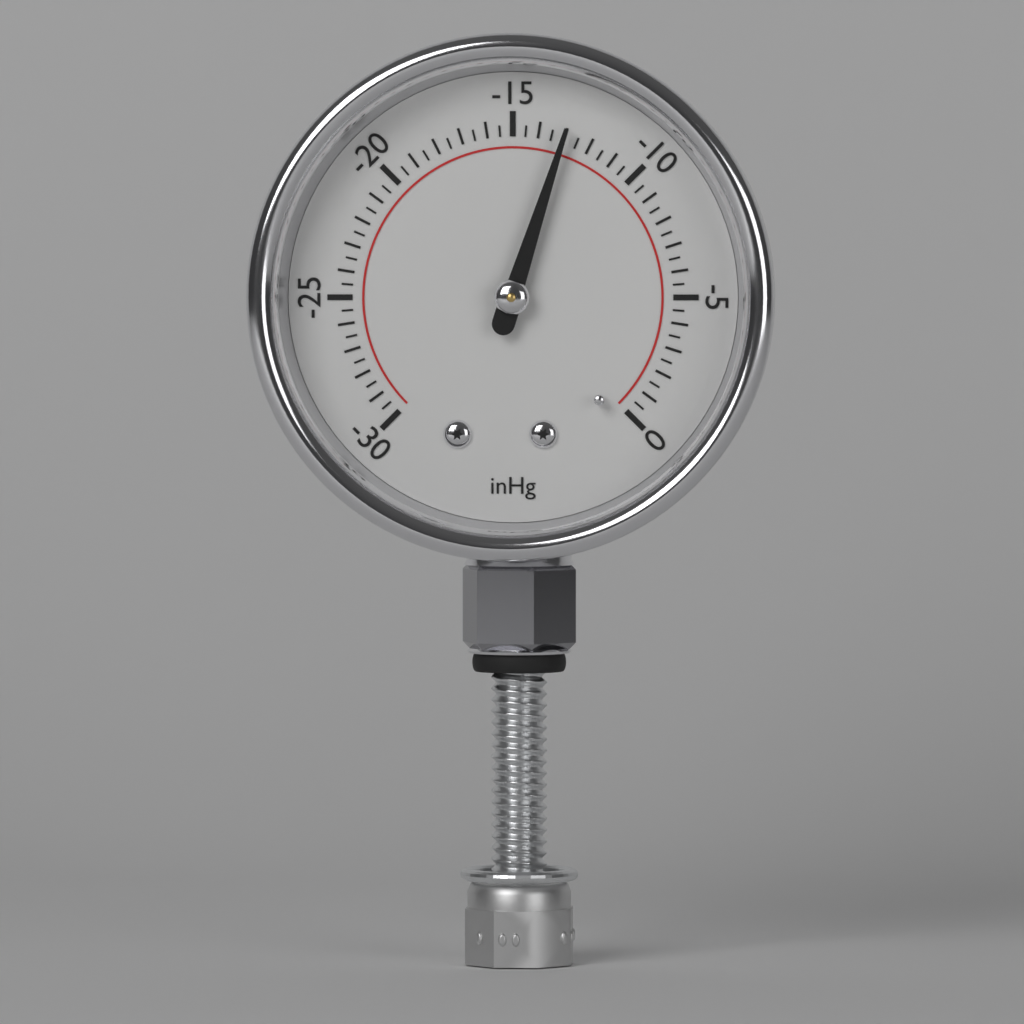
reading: -13.0 inHg
